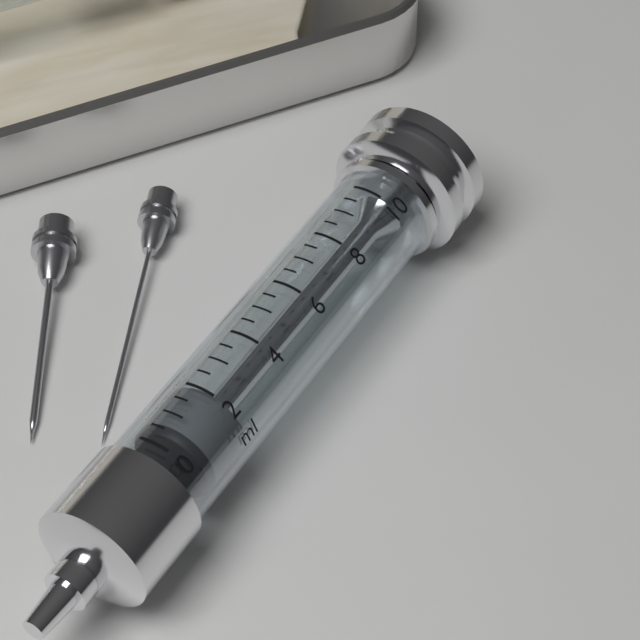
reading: 0.5 ml
